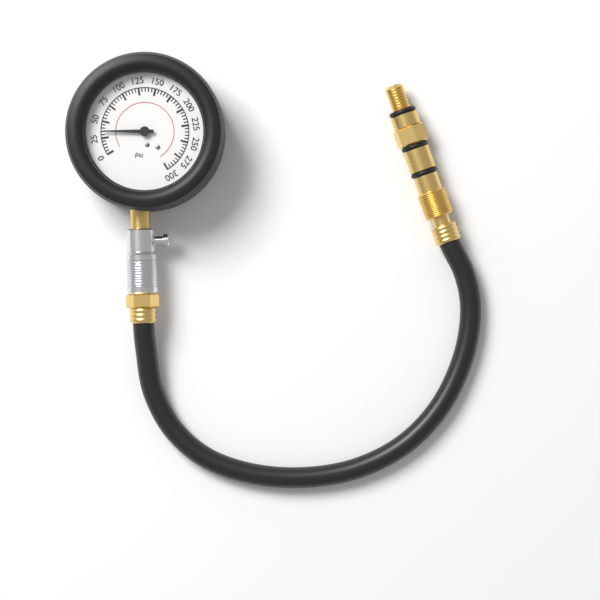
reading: 35 psi
